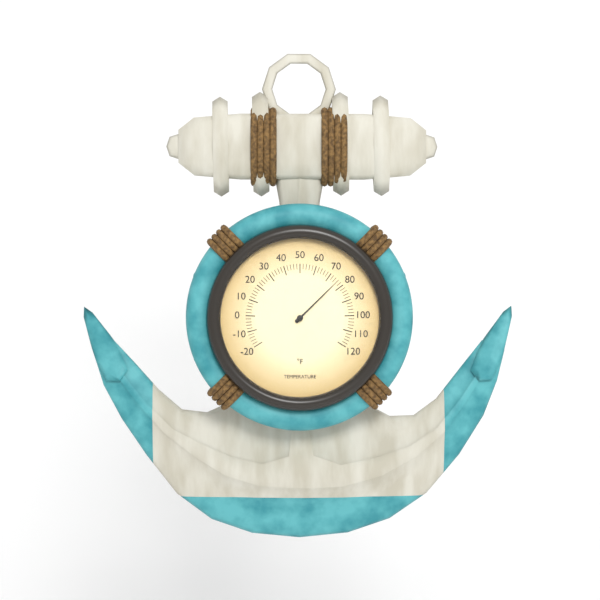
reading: 76 °F
